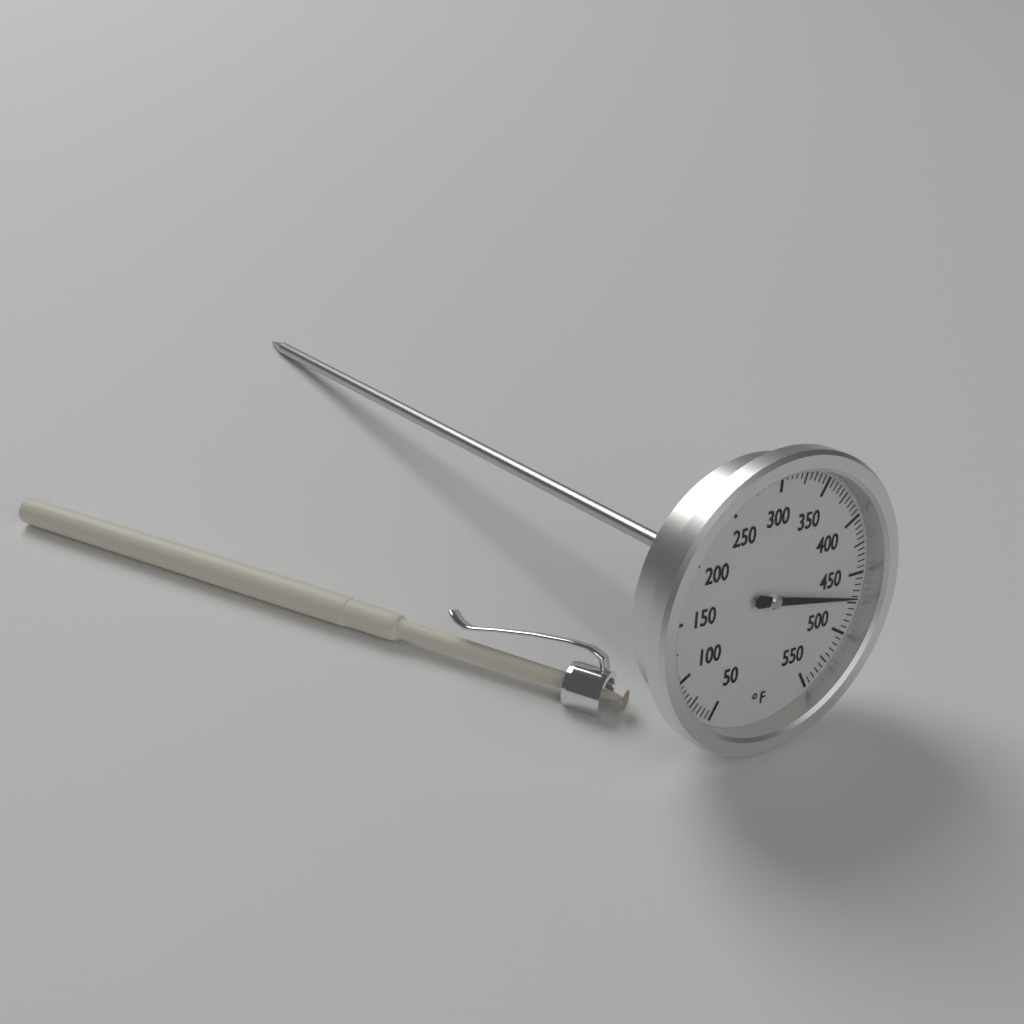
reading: 470 °F
